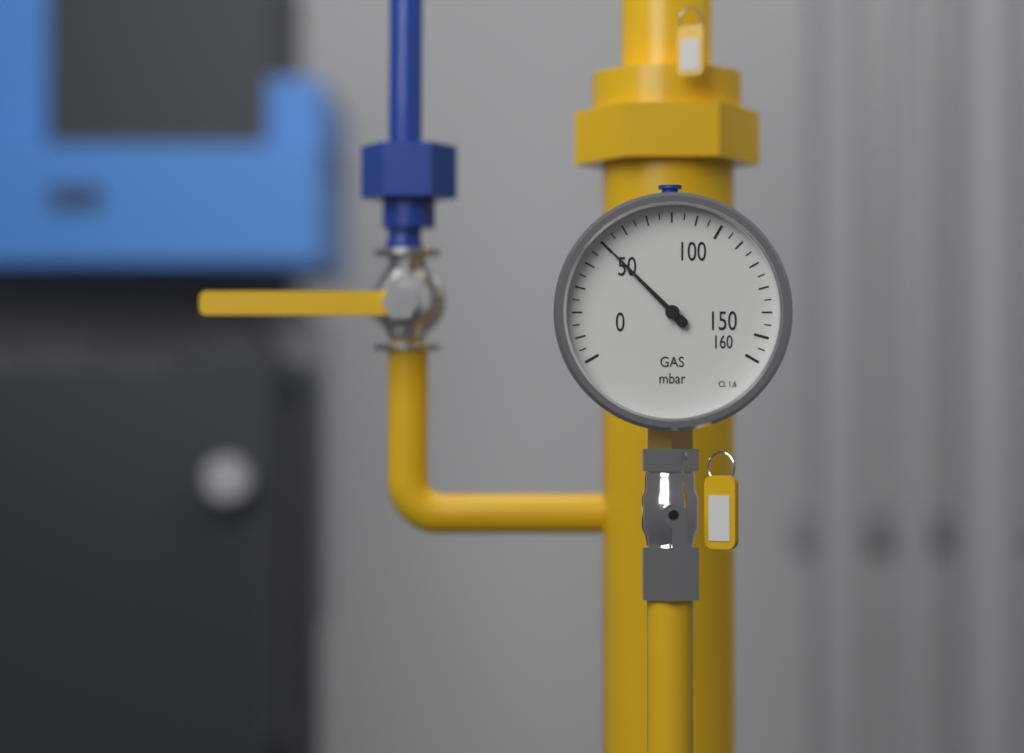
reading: 50 mbar
